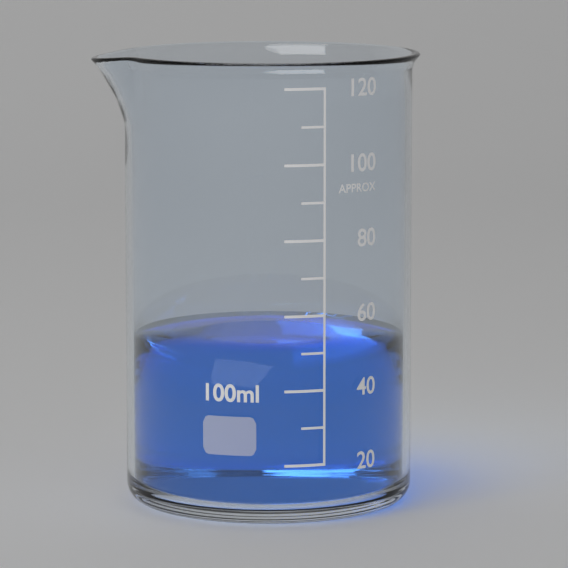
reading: 50 ml
